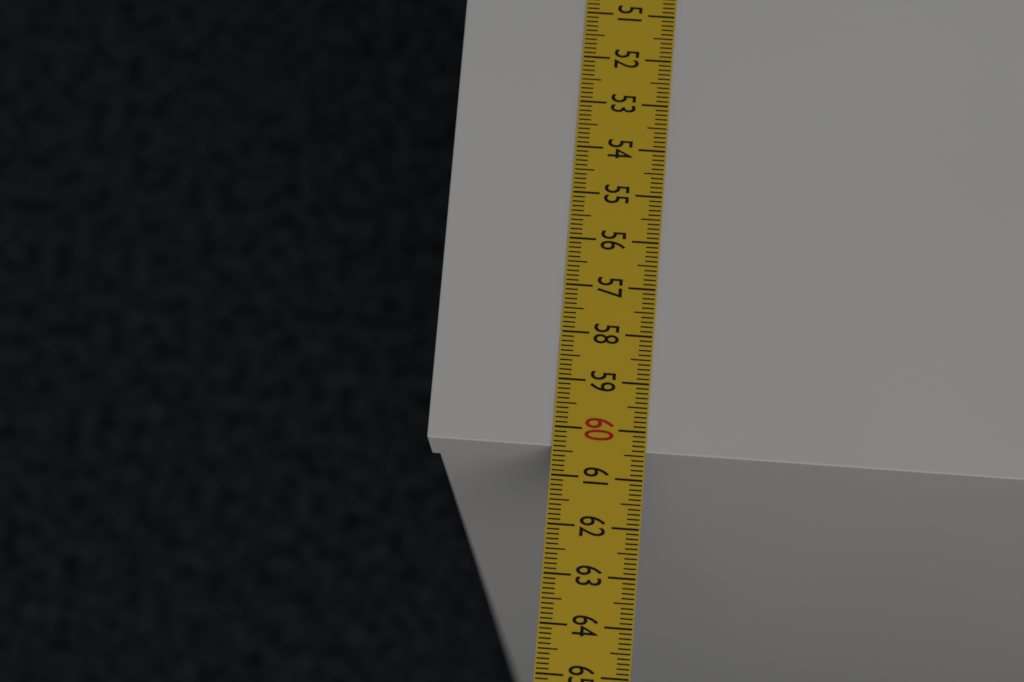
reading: 60.4 cm
